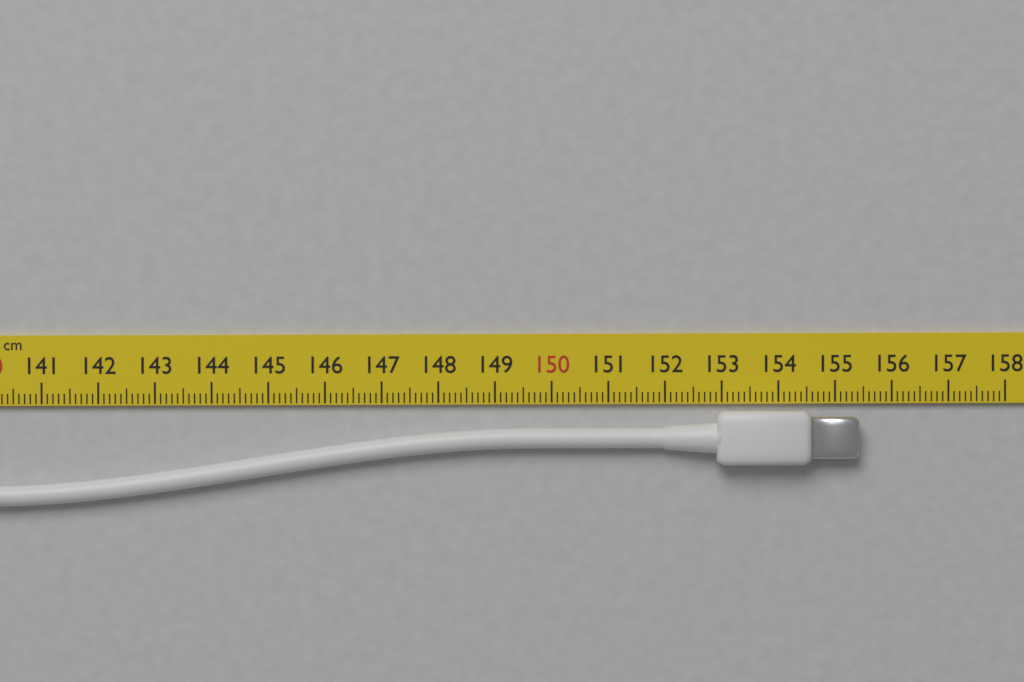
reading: 155.4 cm
